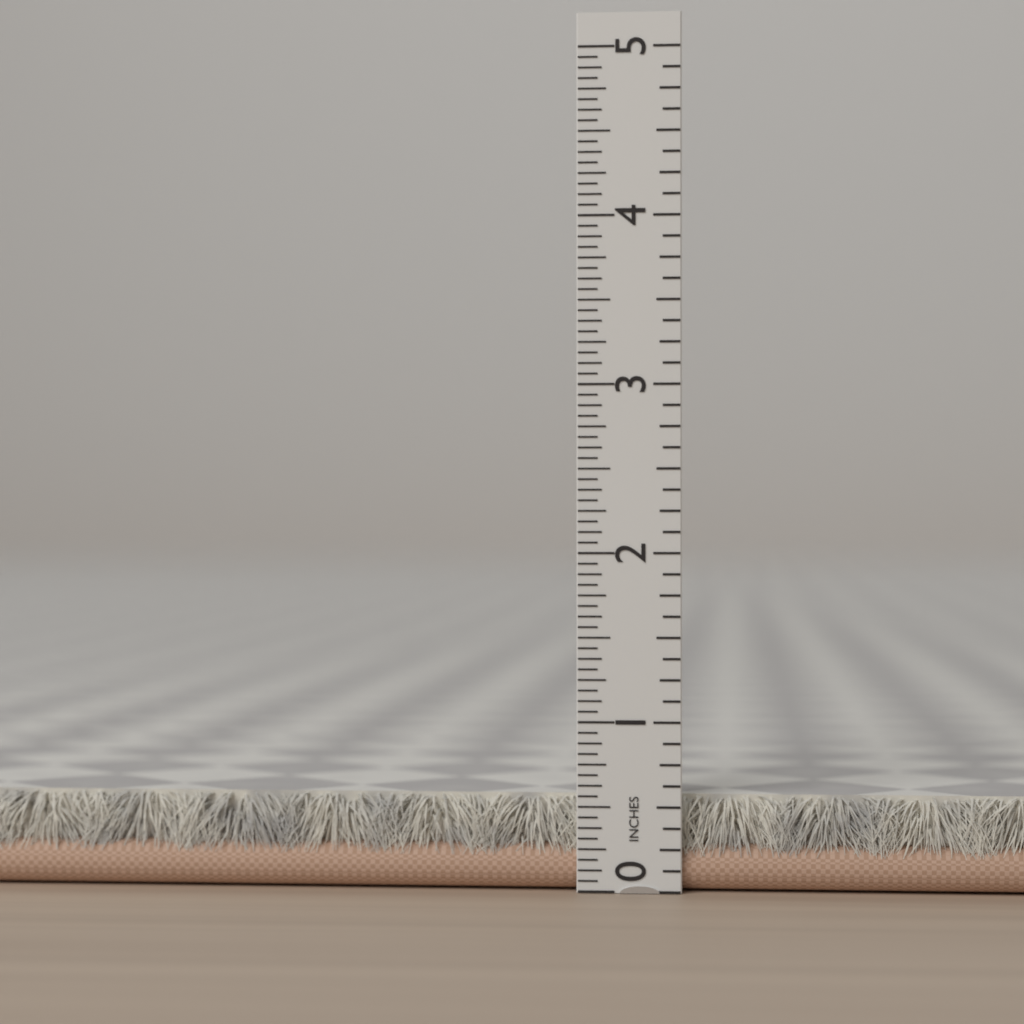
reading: 0.5625 in
